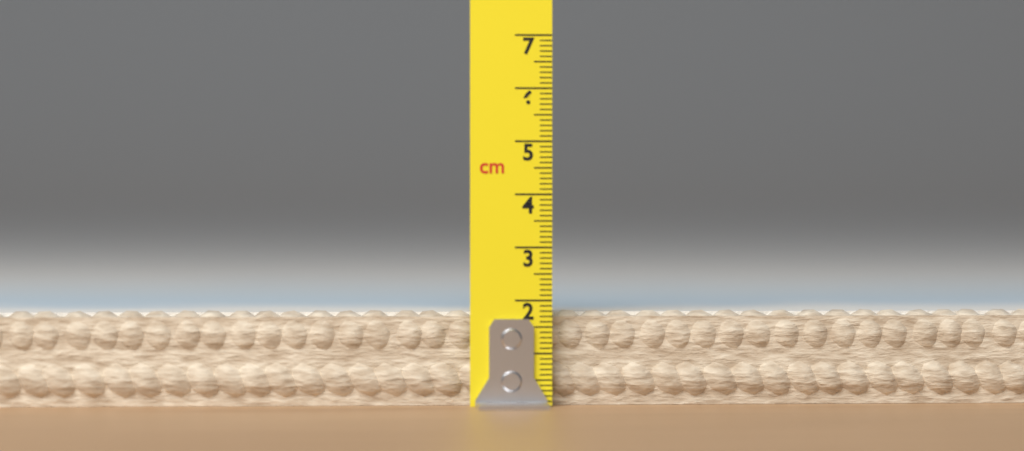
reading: 1.8 cm
